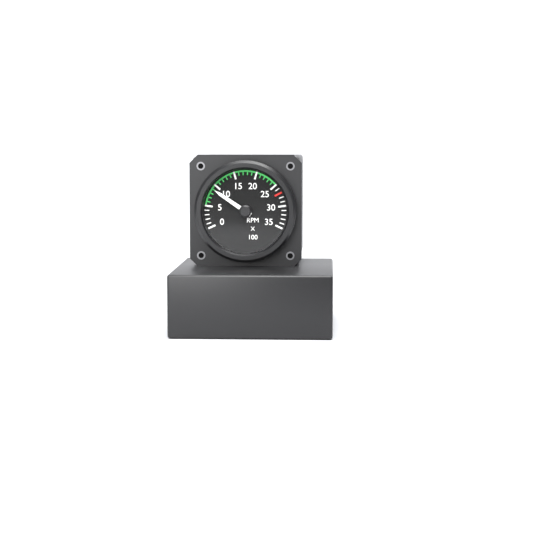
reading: 900 RPM
